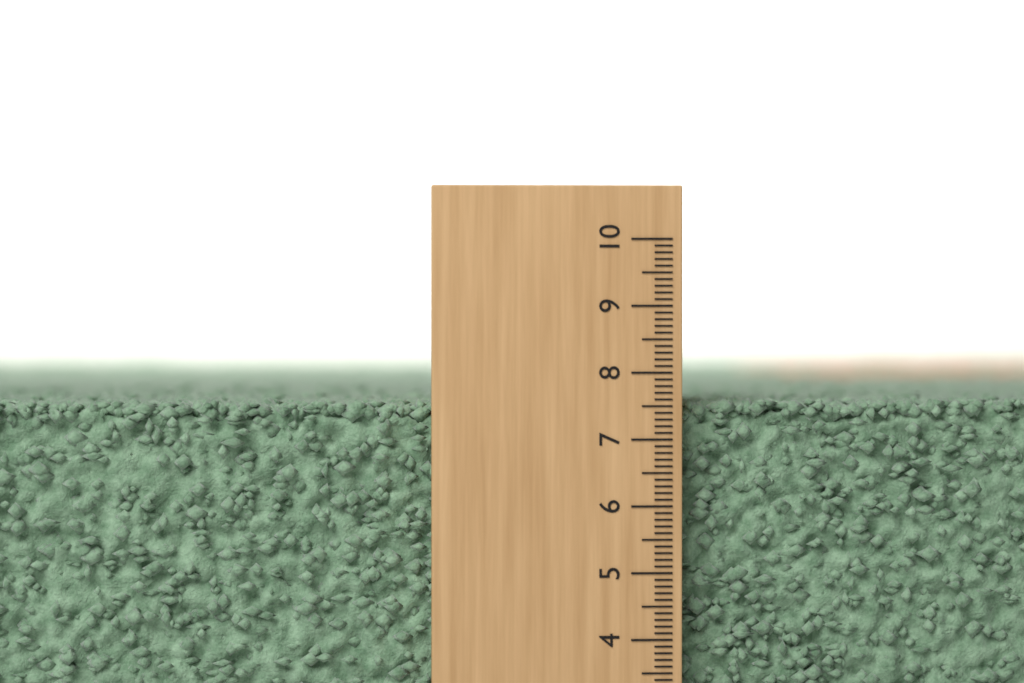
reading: 7.6 (no unit)
